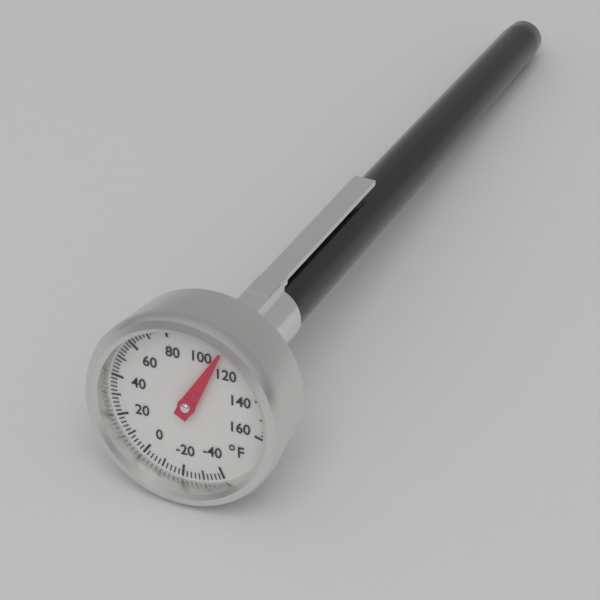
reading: 110 °F
